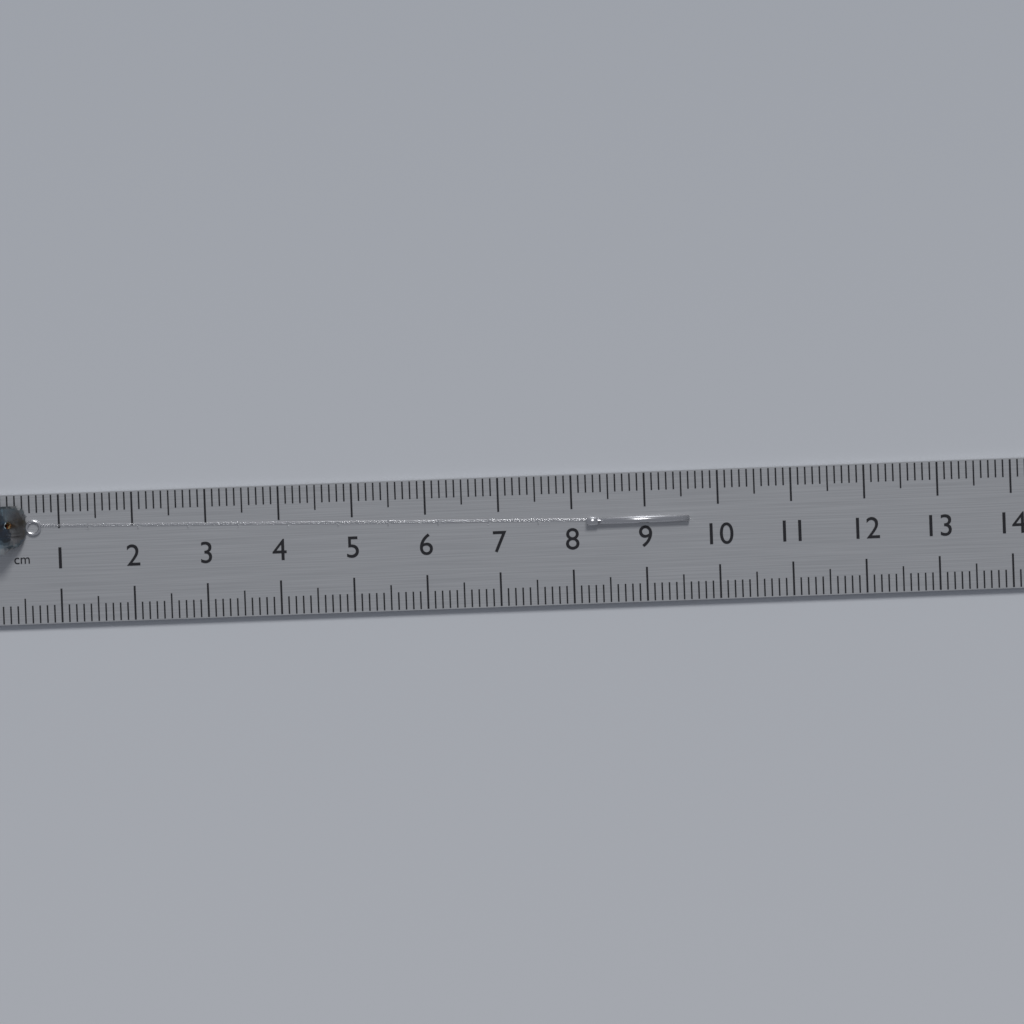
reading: 9.6 cm
